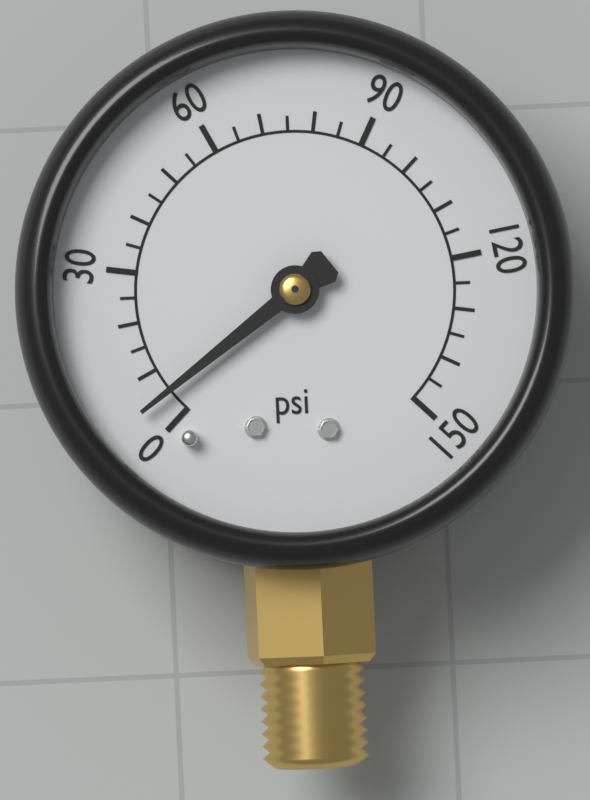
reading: 5 psi
